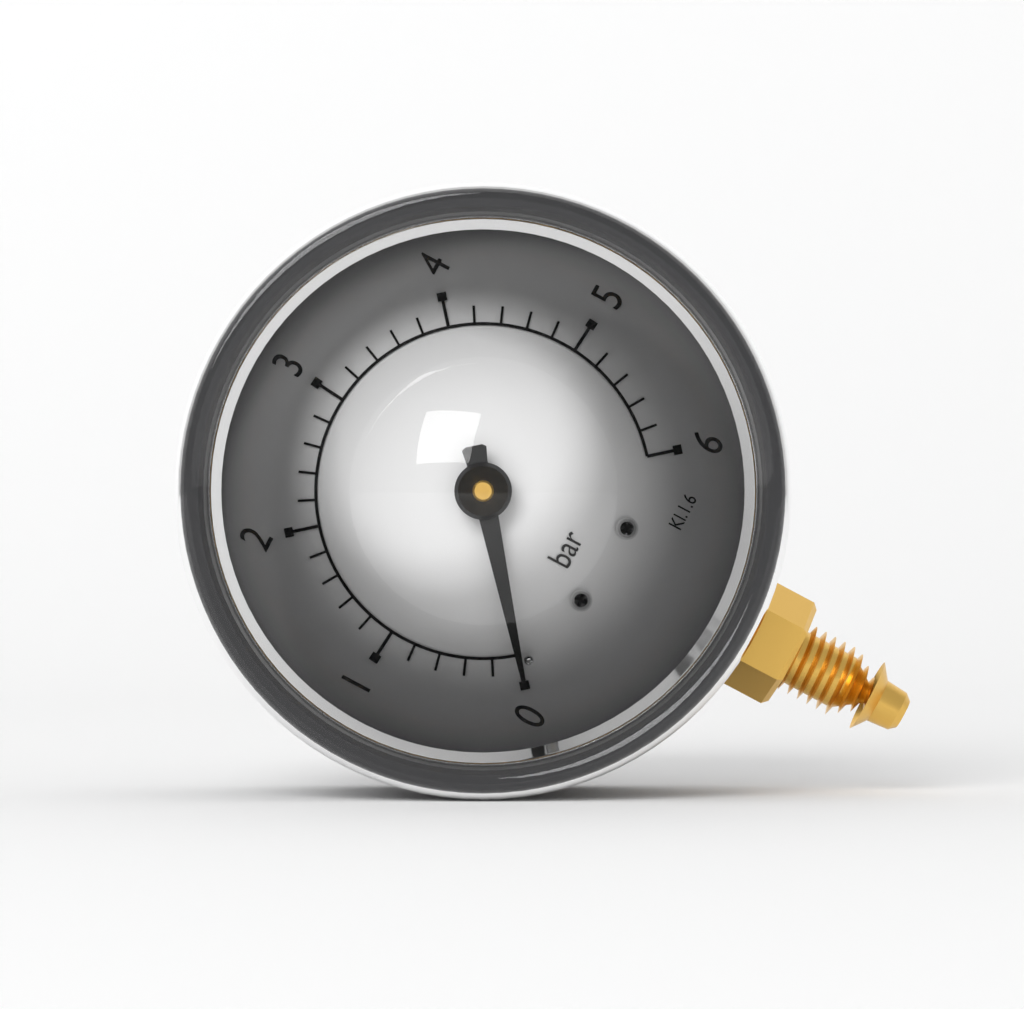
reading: 0.0 bar
